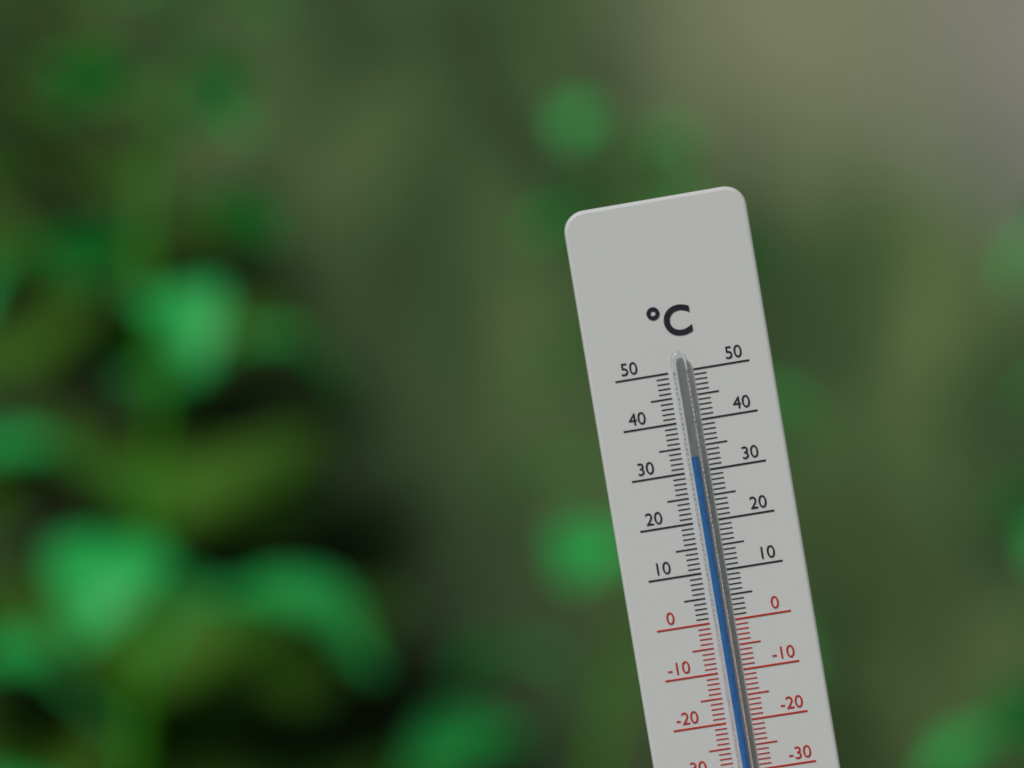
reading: 33 °C
